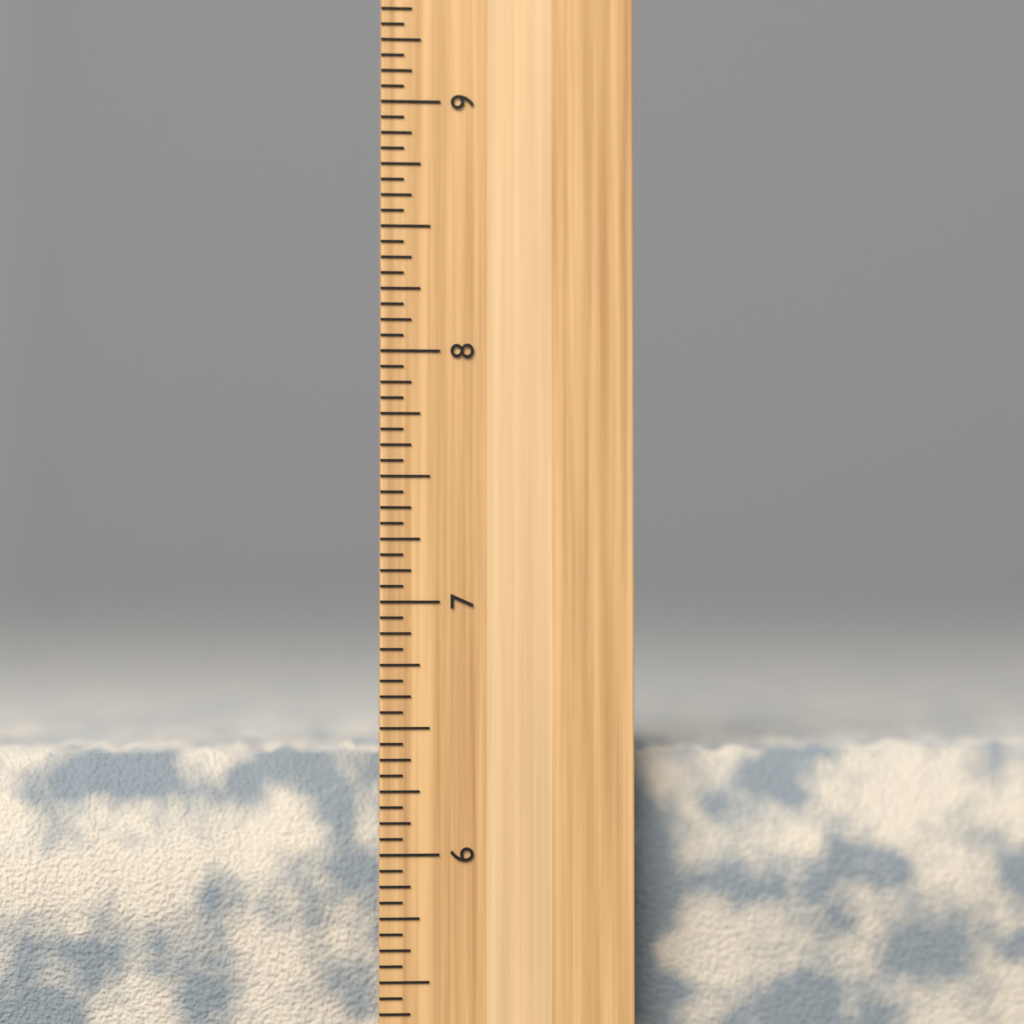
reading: 6.4375 inch
